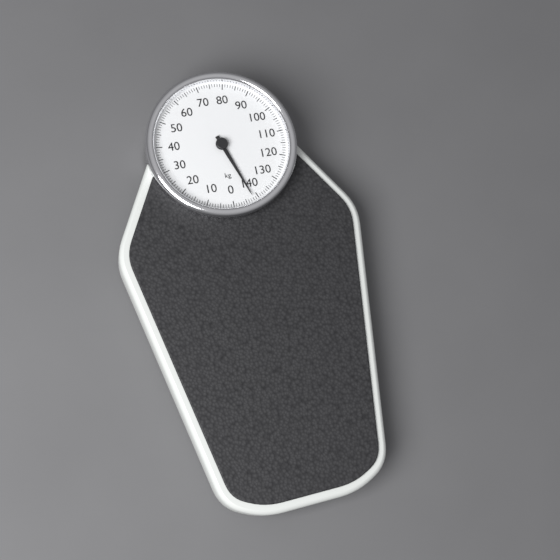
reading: 142 kg
